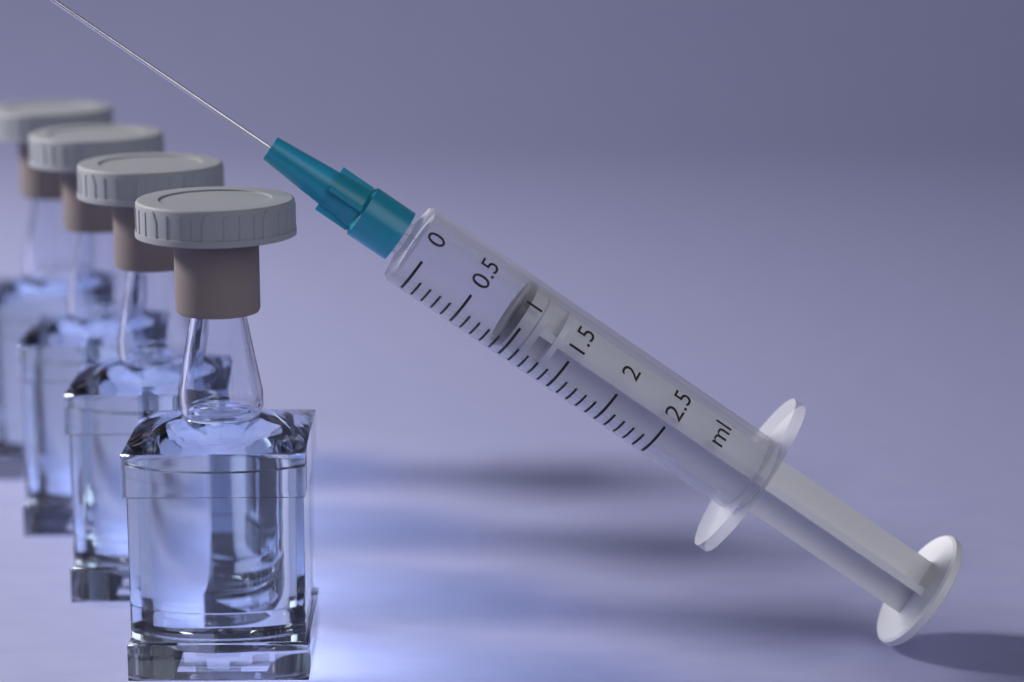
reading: 0.9 ml
